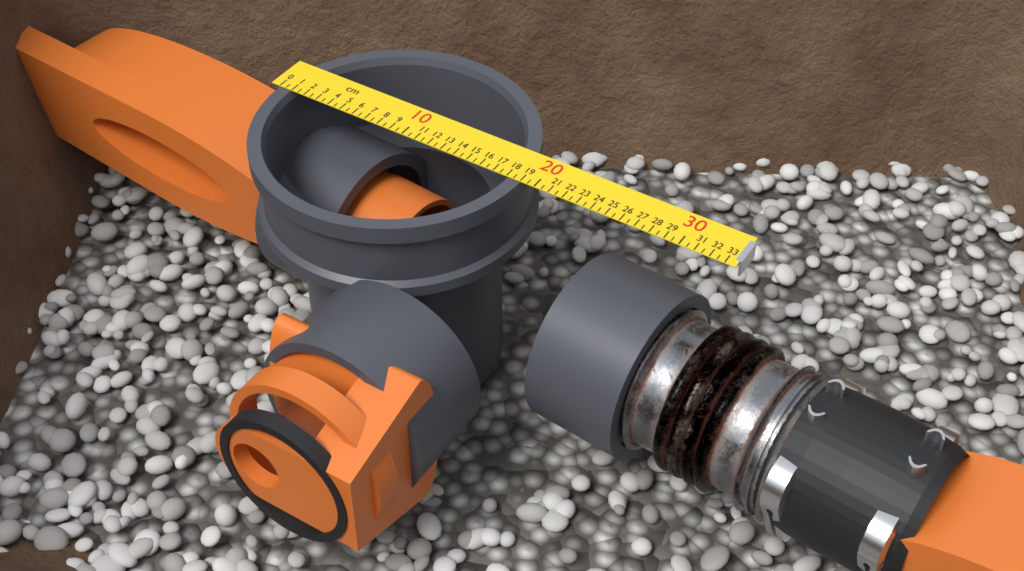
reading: 19.0 cm
